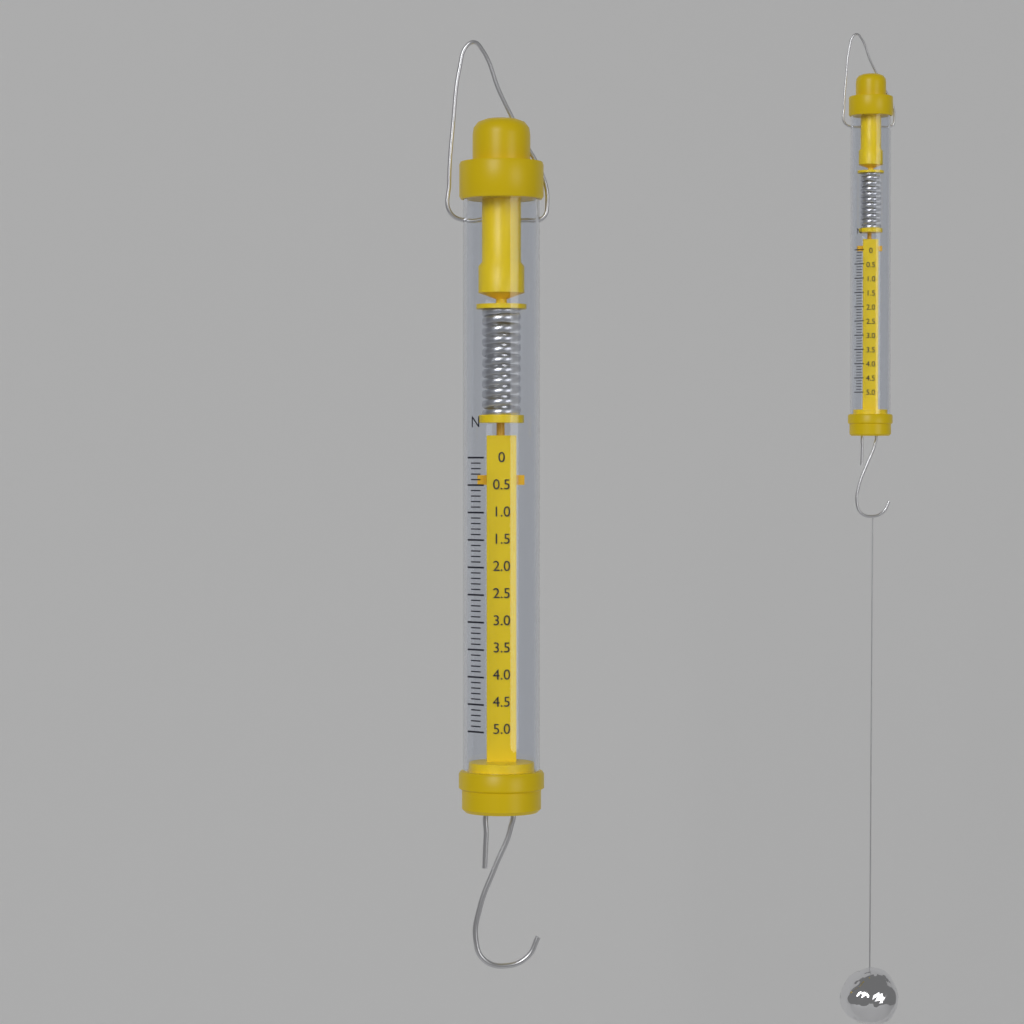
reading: 0.5 N
